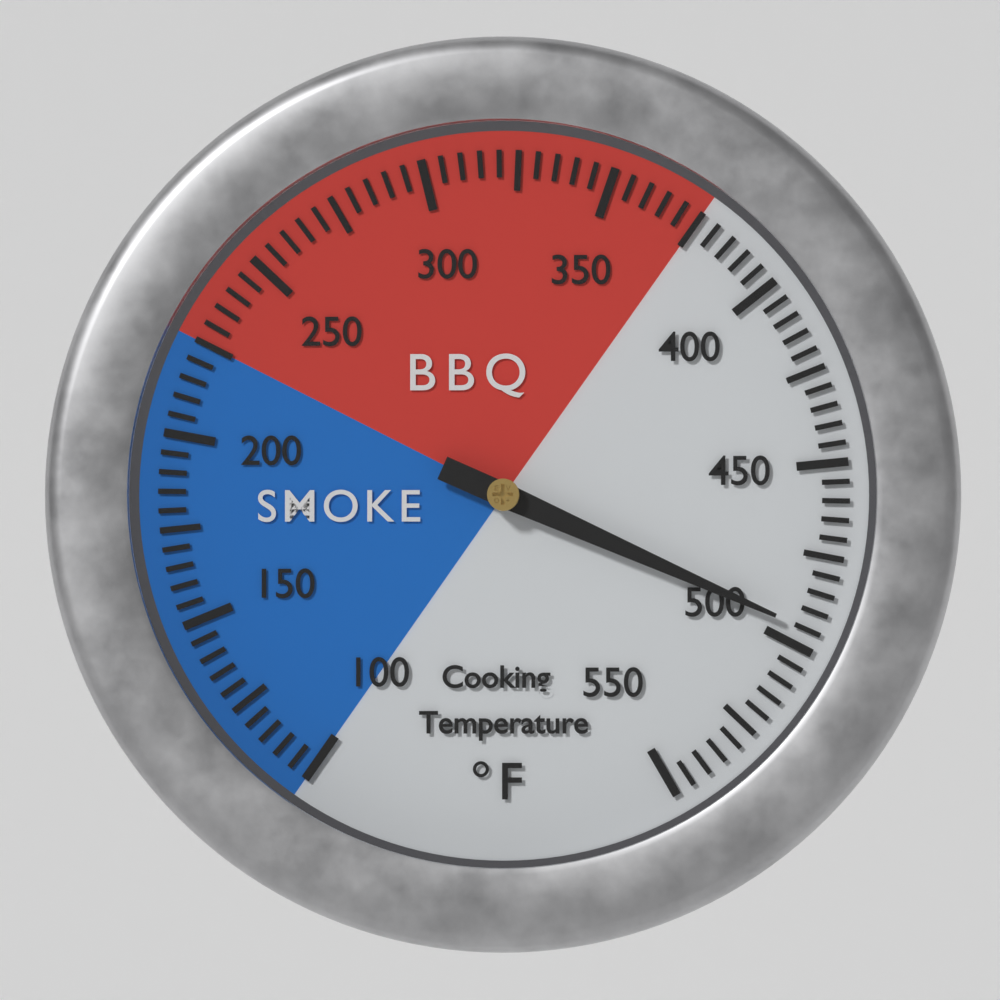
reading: 495 °F
